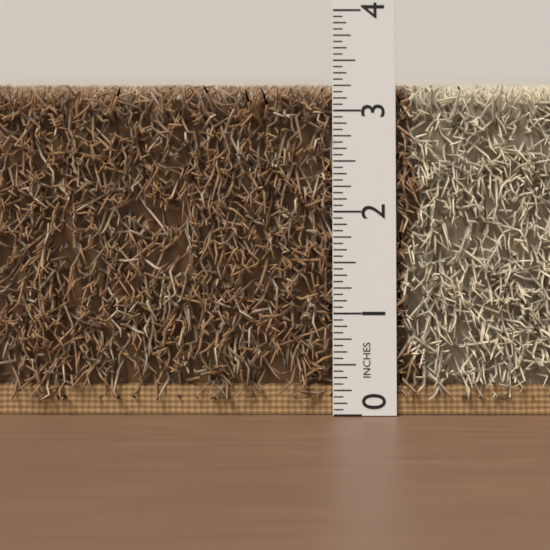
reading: 3.2500 in
